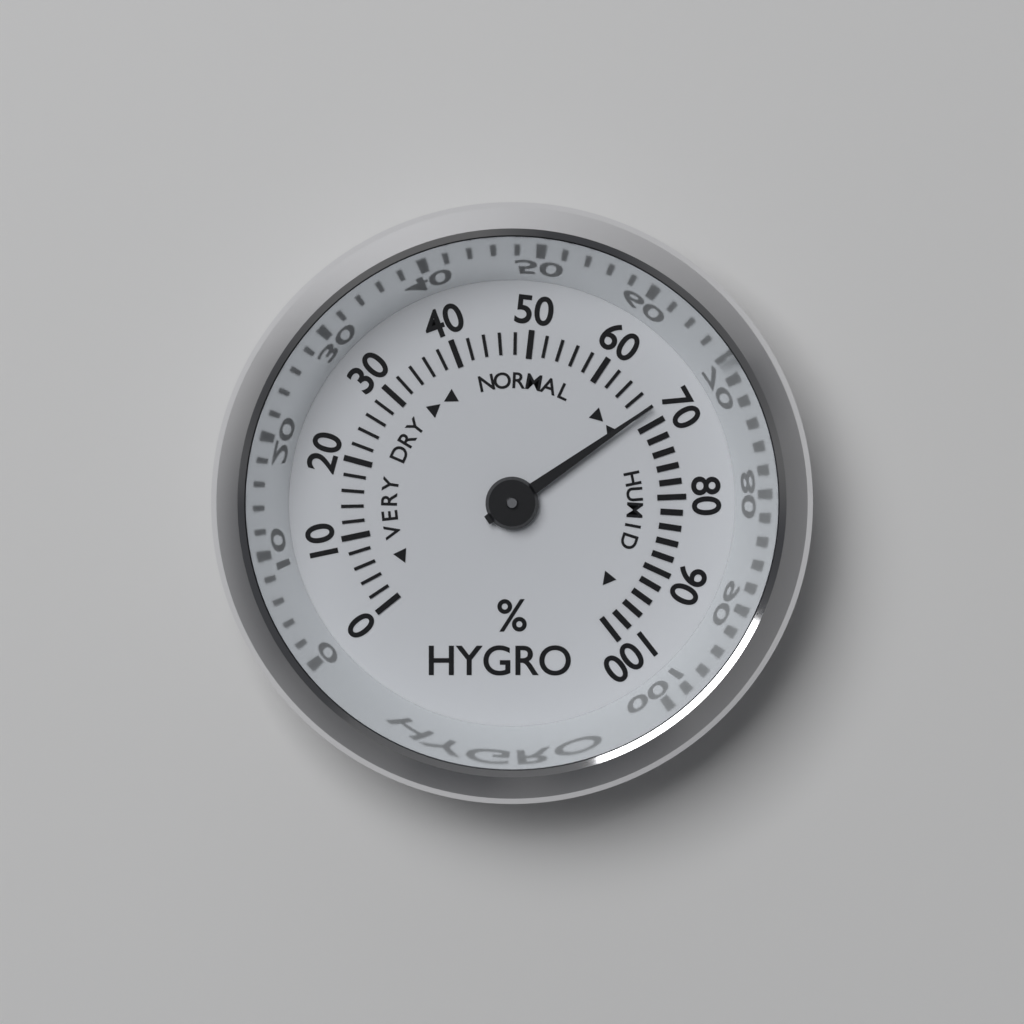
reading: 68 %
